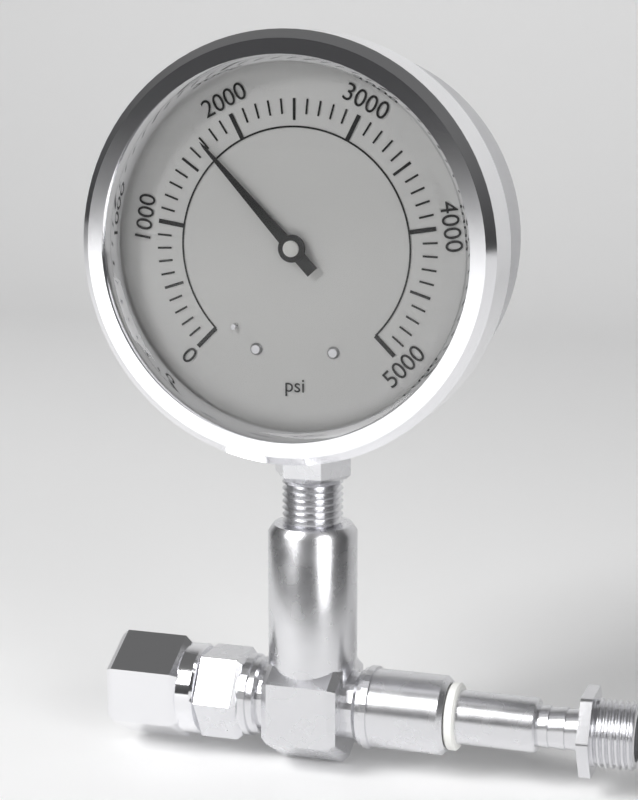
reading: 1700 psi
